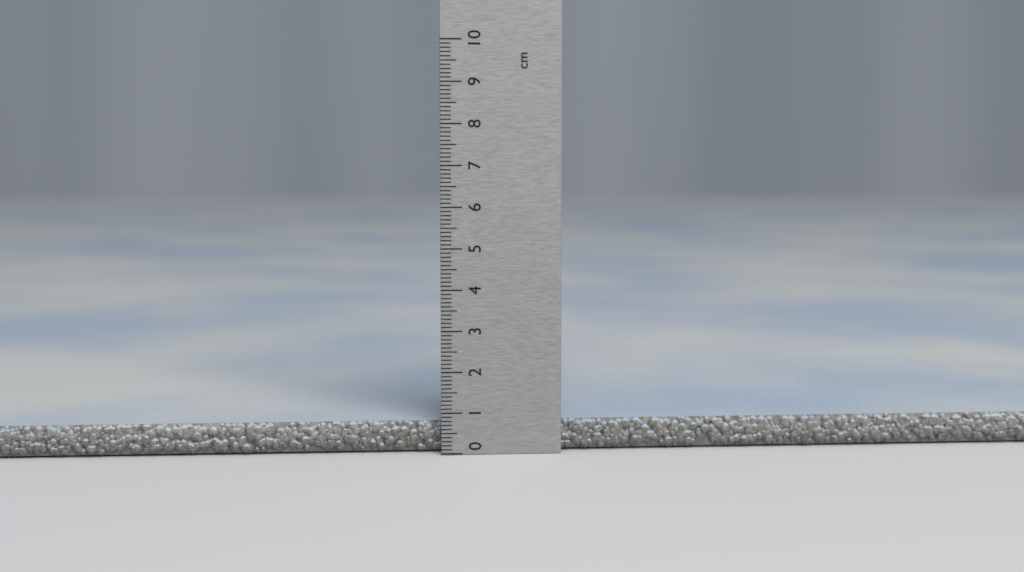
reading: 0.8 cm
